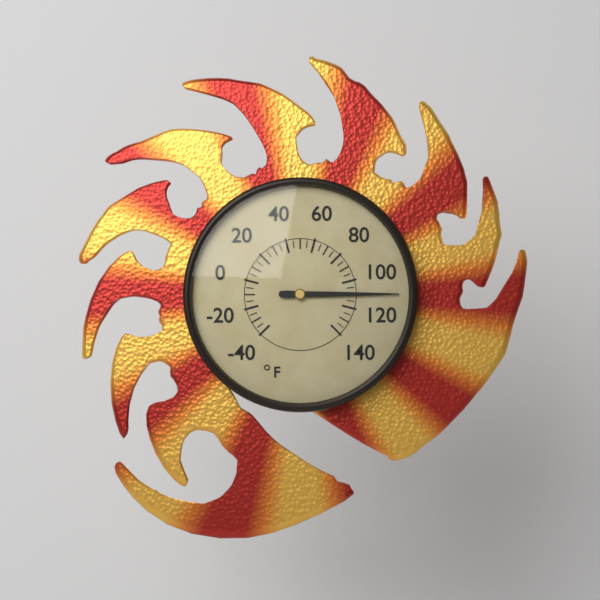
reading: 110 °F
